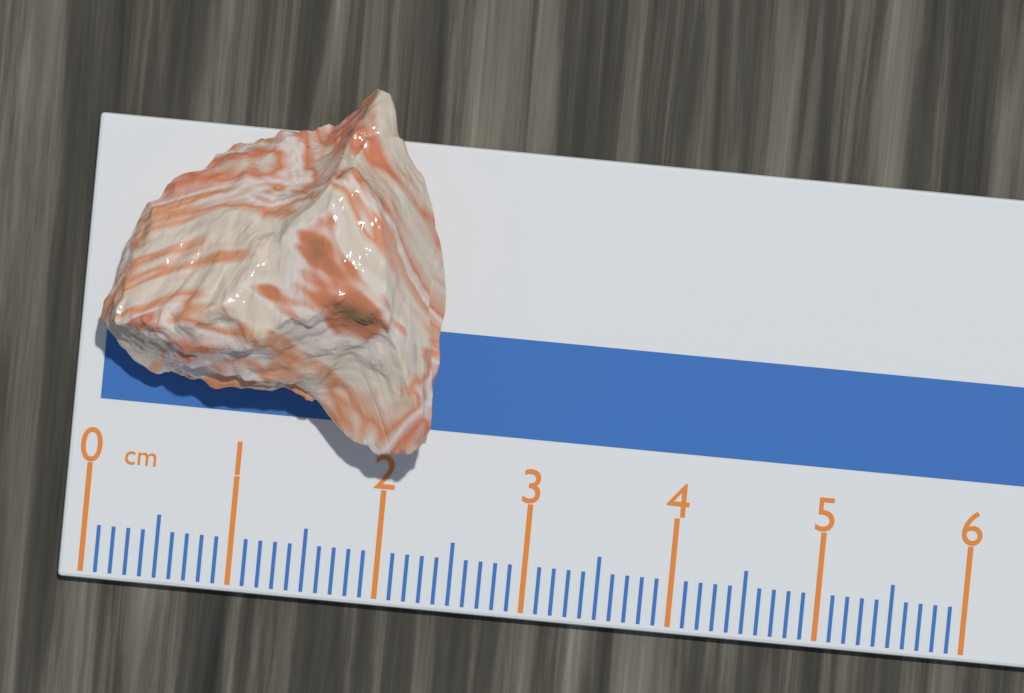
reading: 2.3 cm
